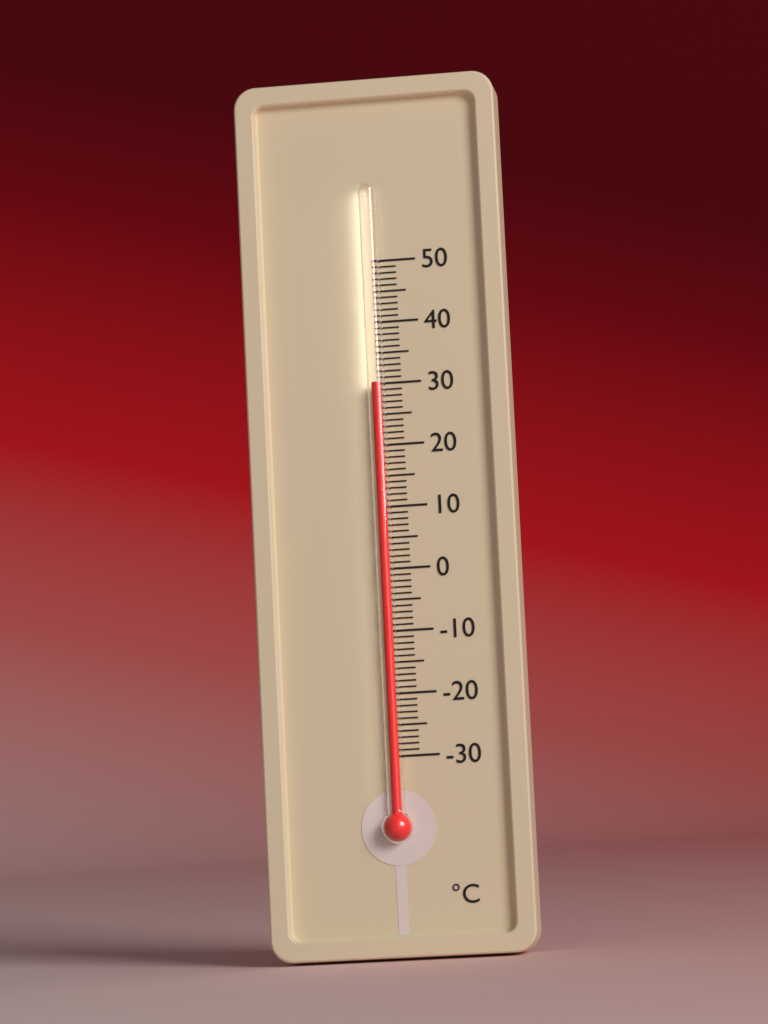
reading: 30 °C
